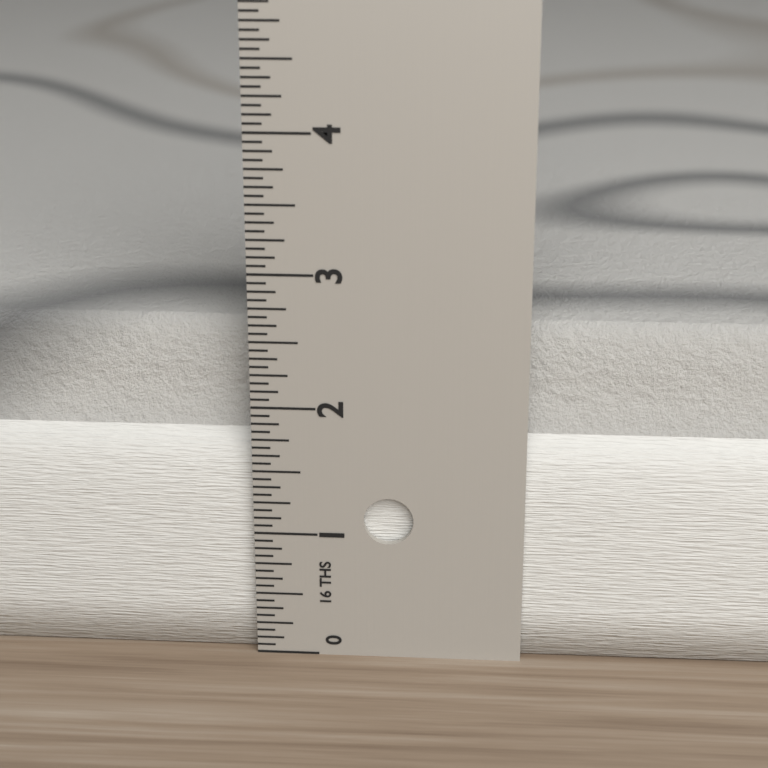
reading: 2.5625 in
